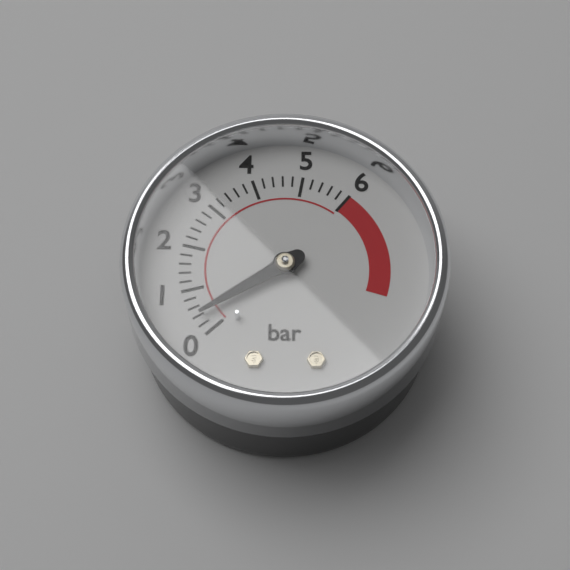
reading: 0.4 bar
